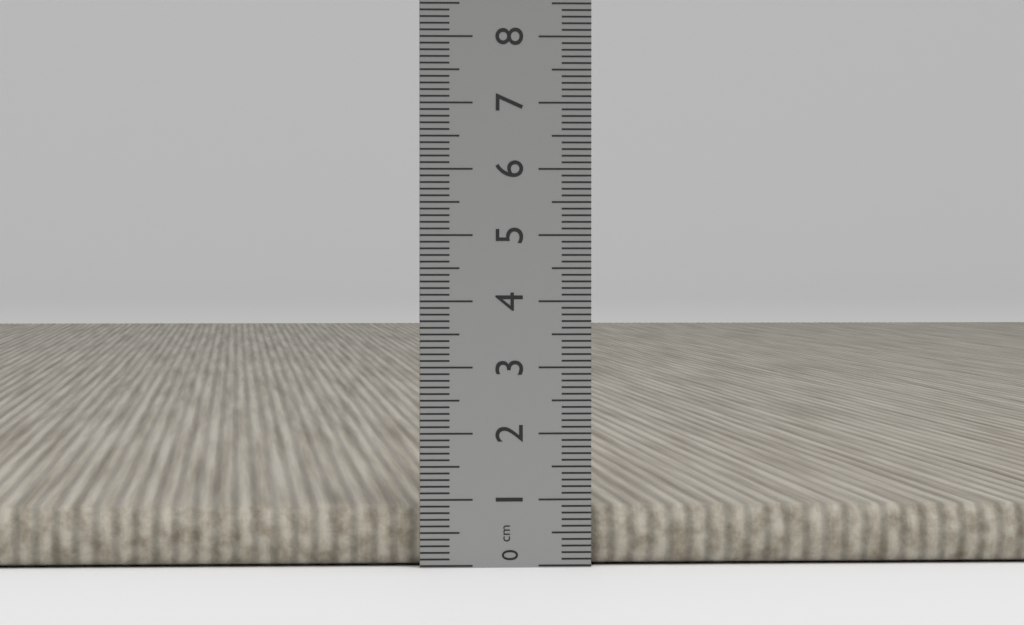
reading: 0.9 cm
